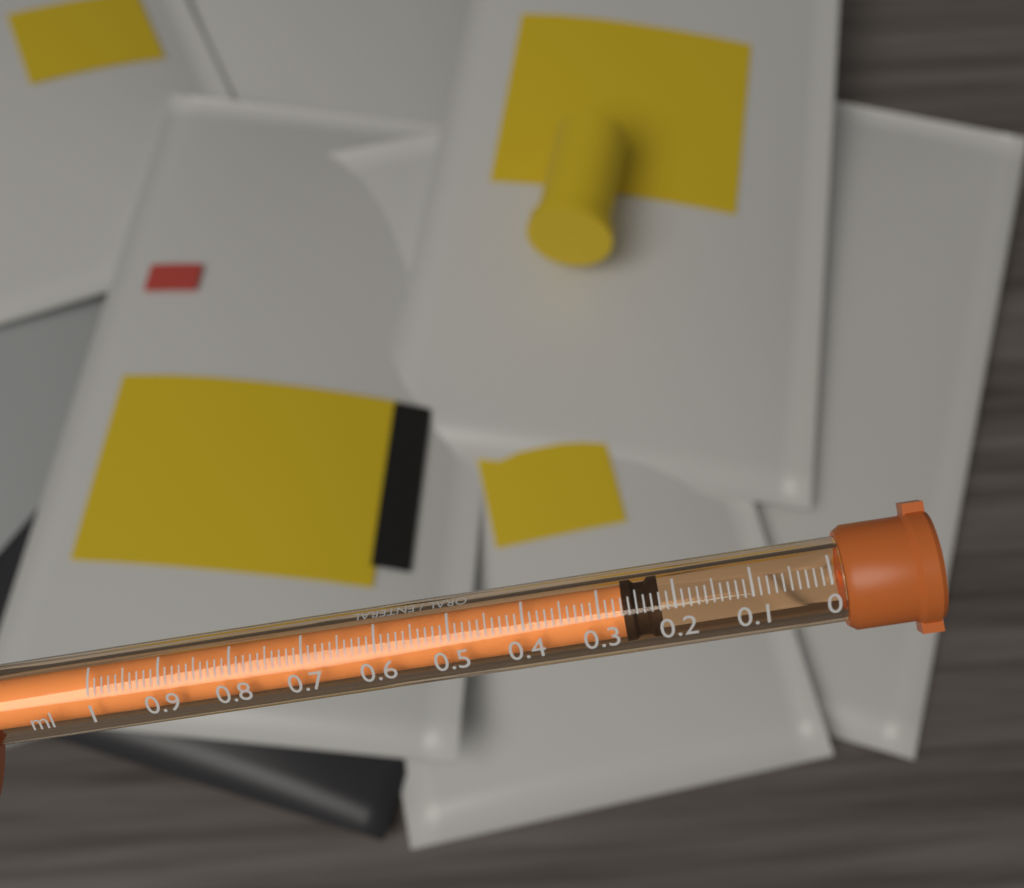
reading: 0.22 ml
